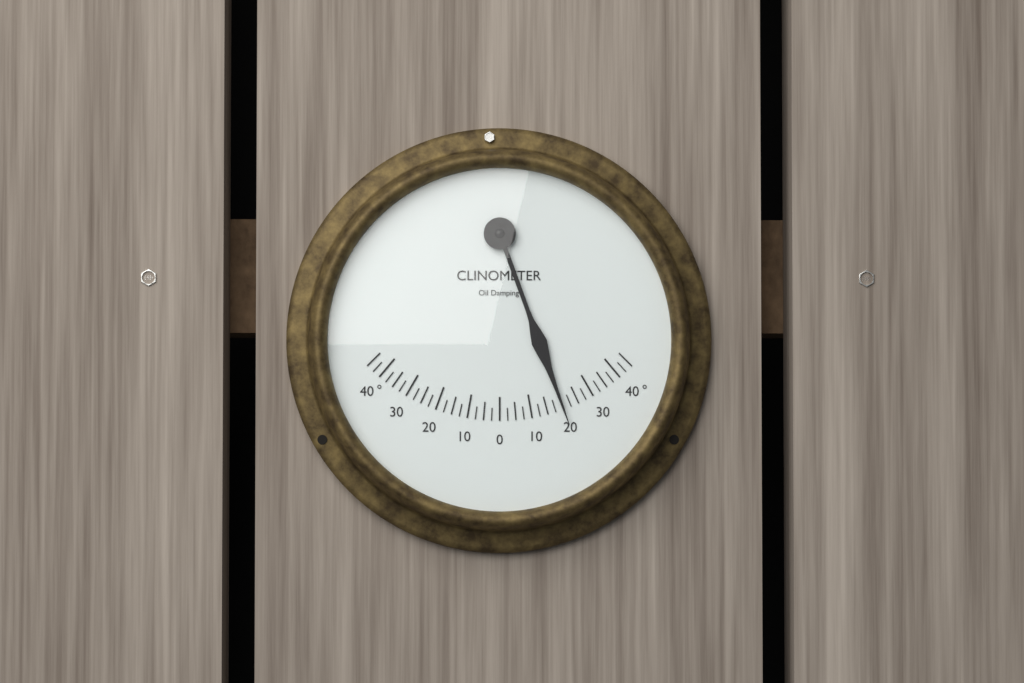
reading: 20.0 °
